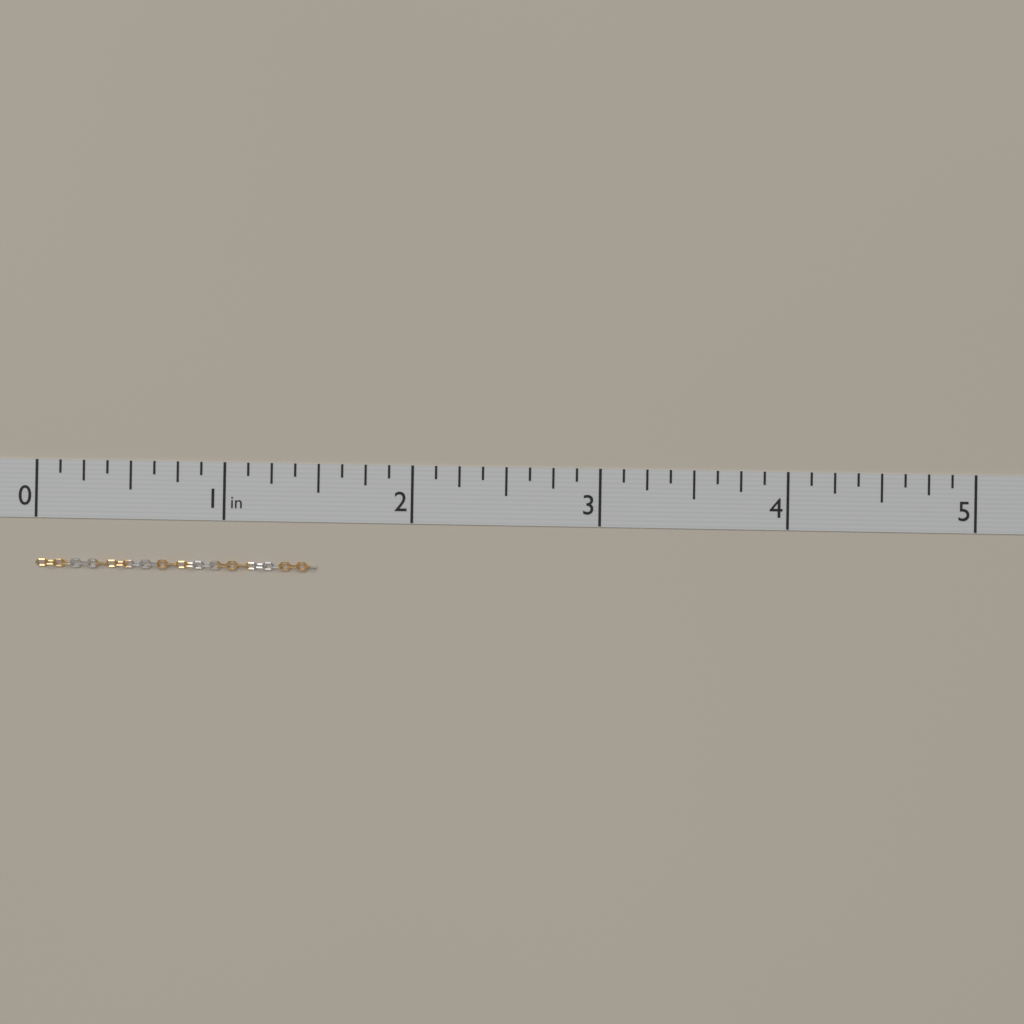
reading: 1.500 in
